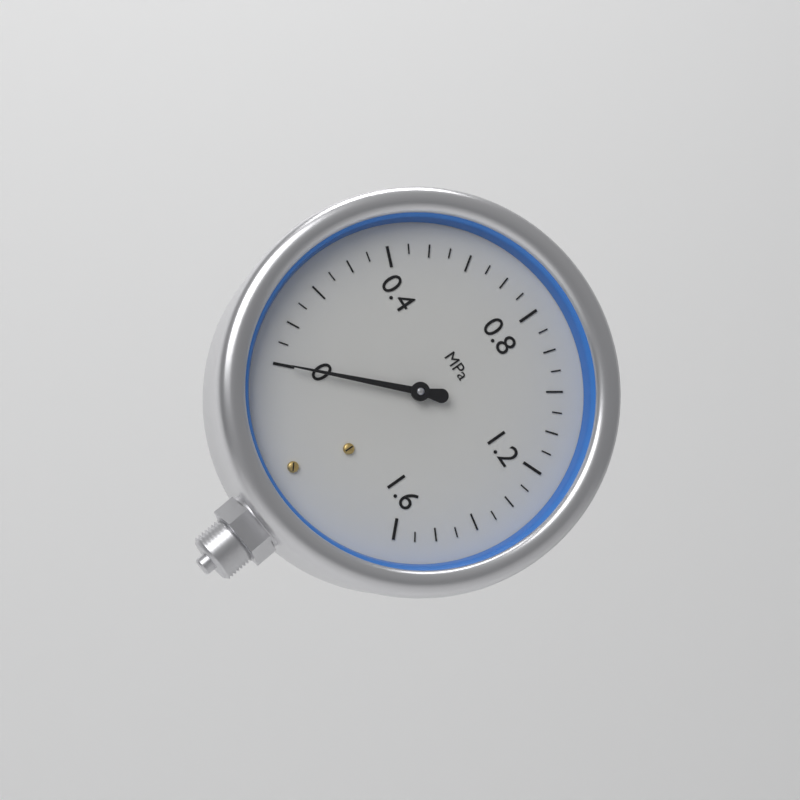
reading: 0.00 MPa
